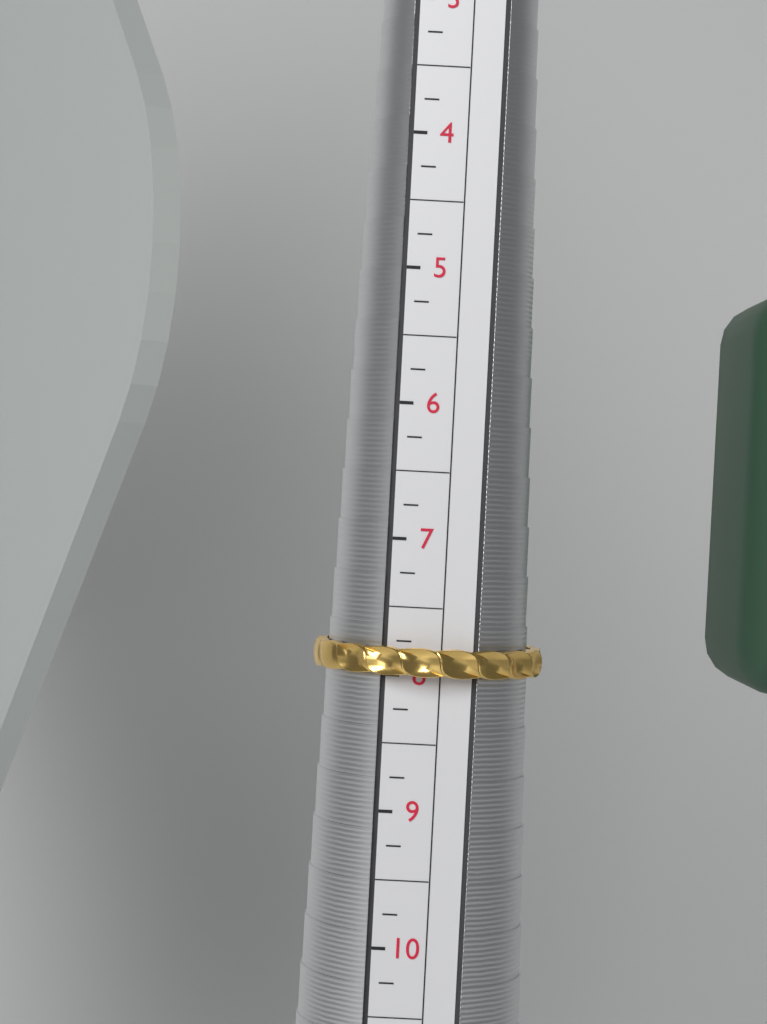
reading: 8.00 (no unit)
